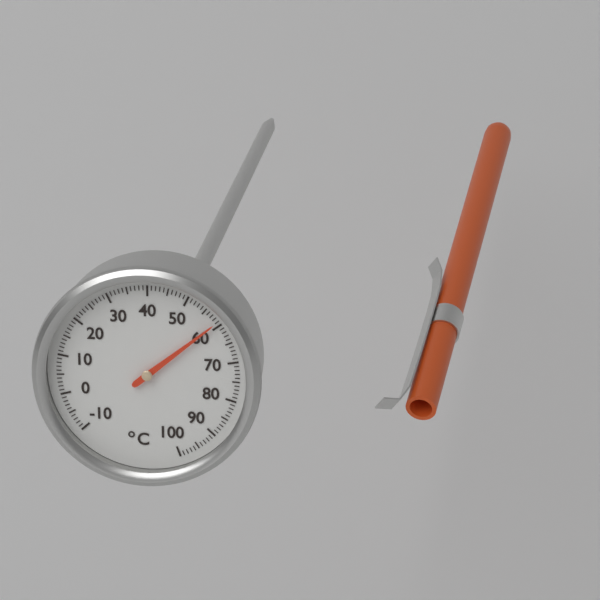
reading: 59 °C
